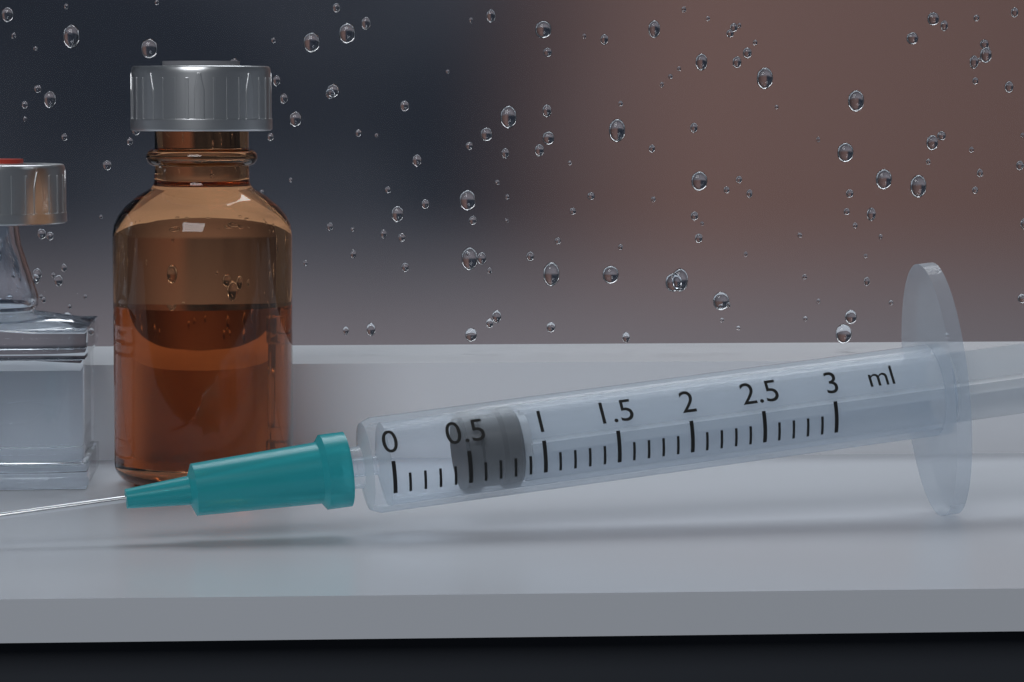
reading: 0.5 ml
